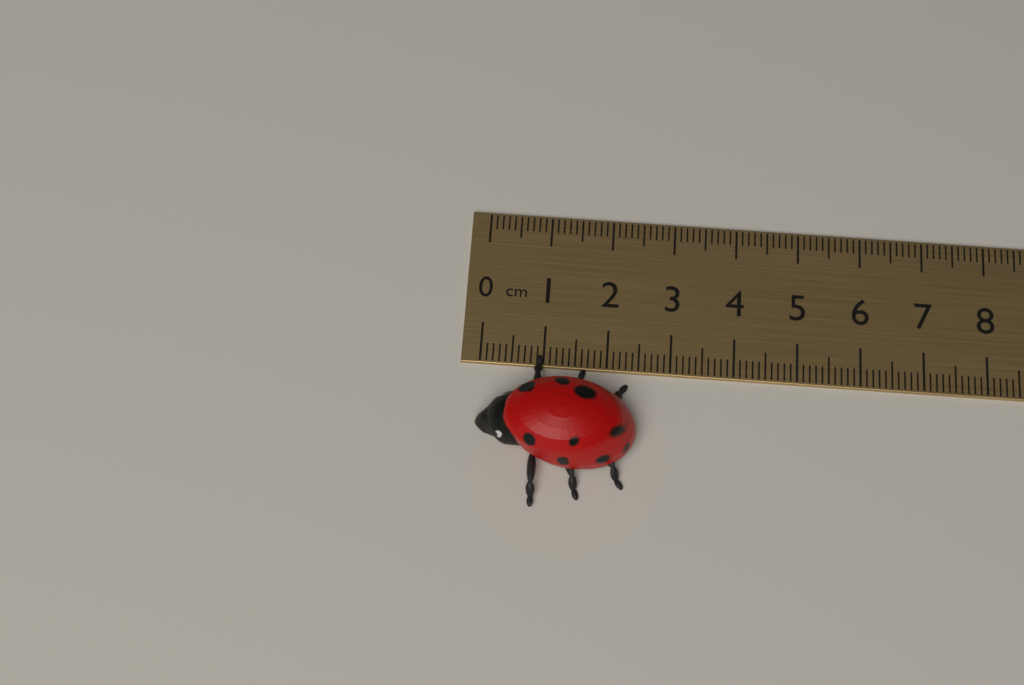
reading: 2.5 cm
